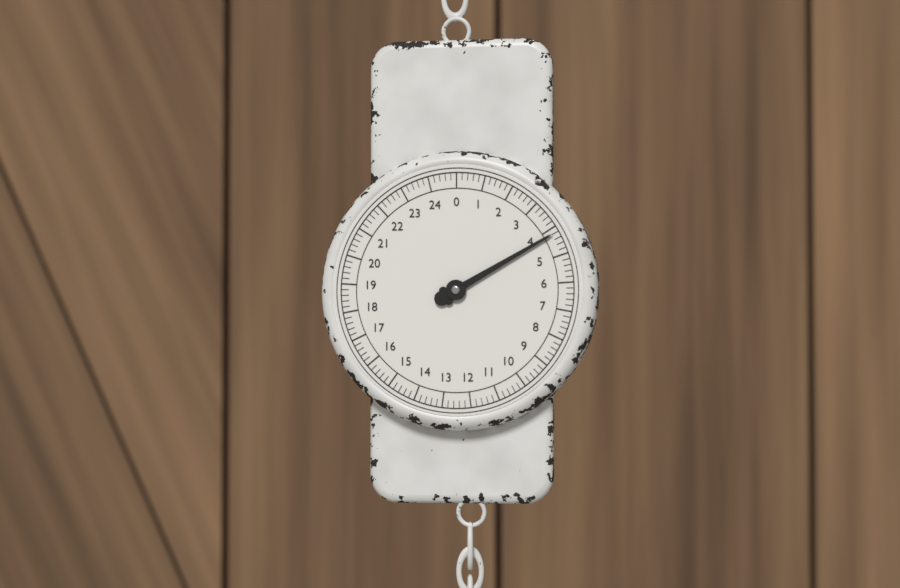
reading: 4.2 (no unit)
